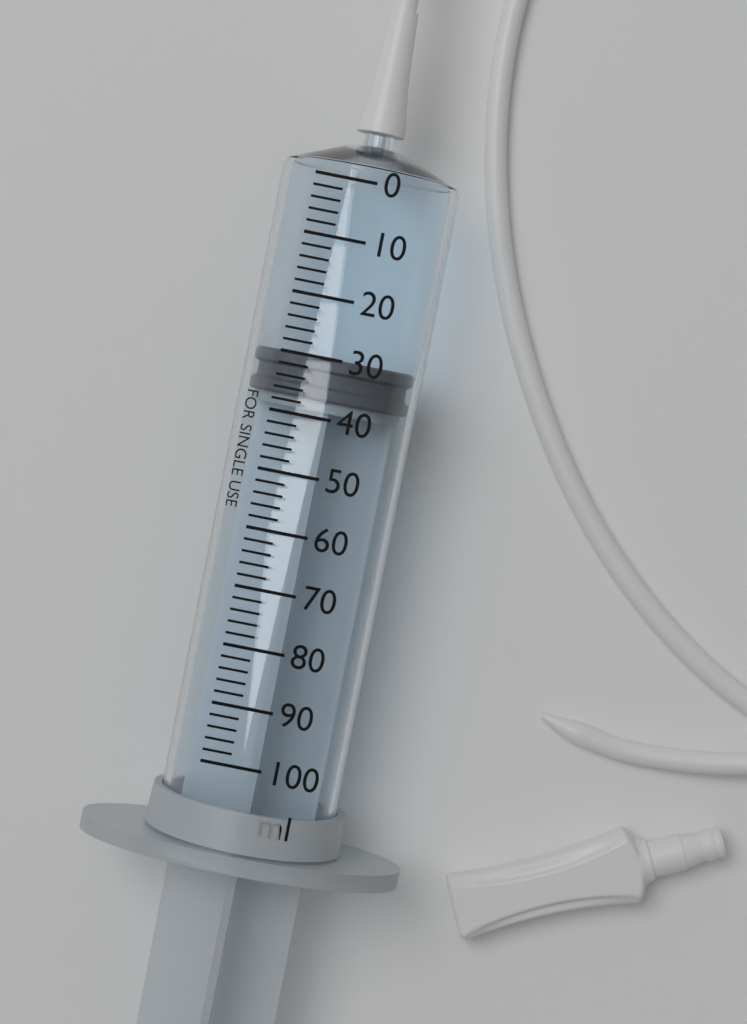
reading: 30 ml
